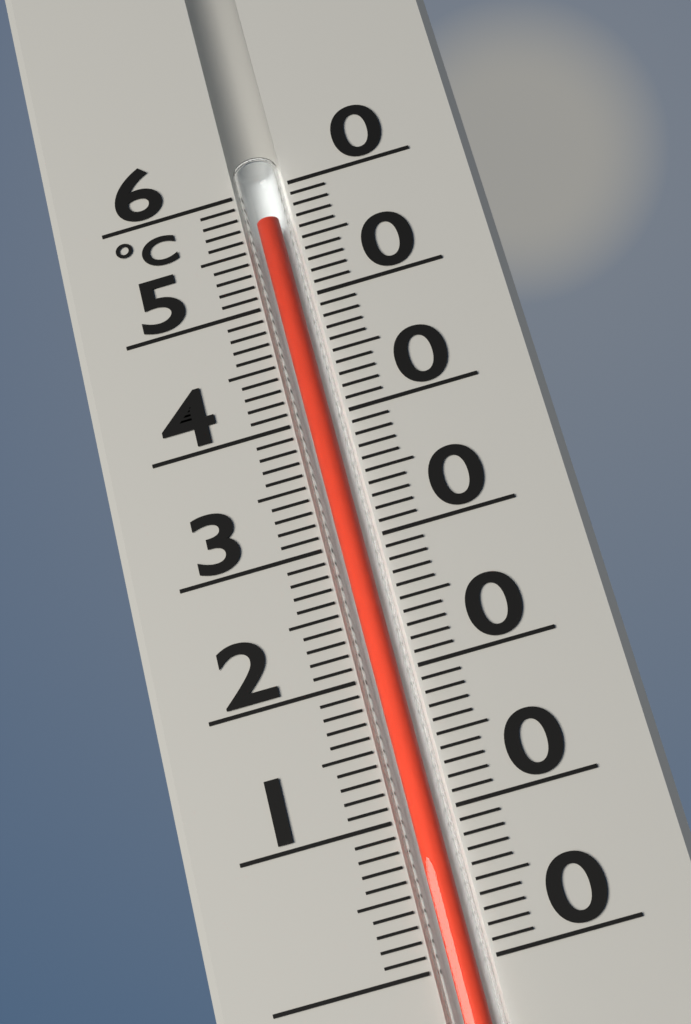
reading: 57 °C
